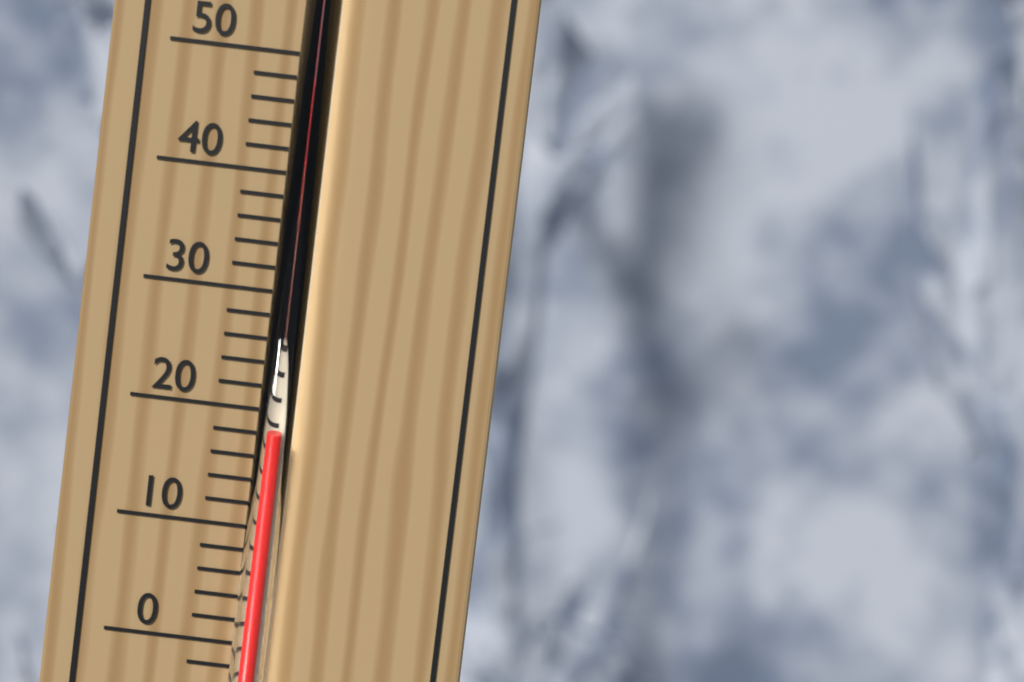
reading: 18 °C
